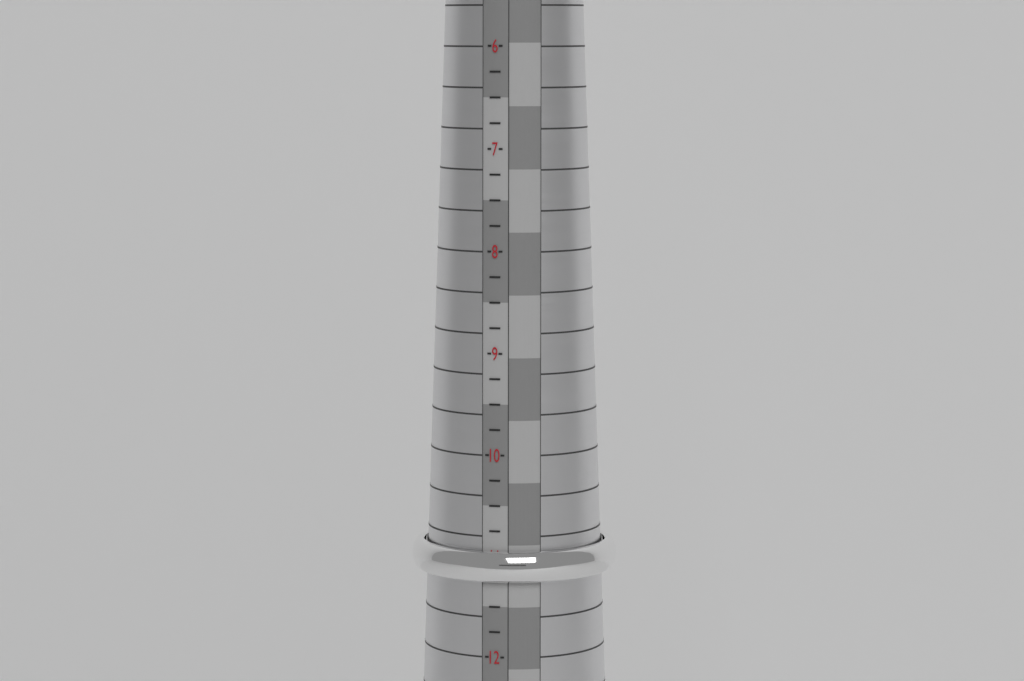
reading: 11.25 (no unit)
